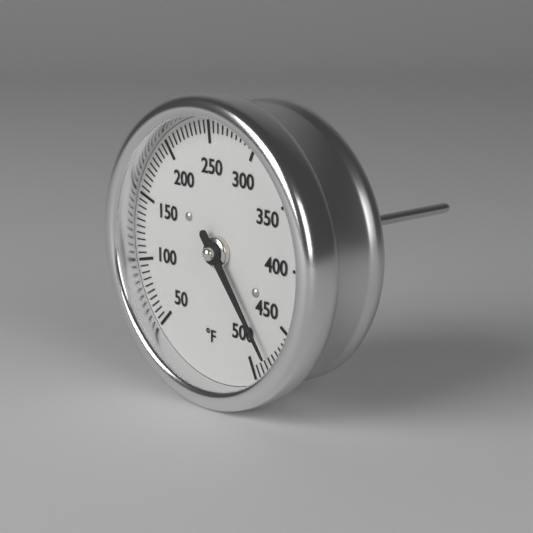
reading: 480 °F
